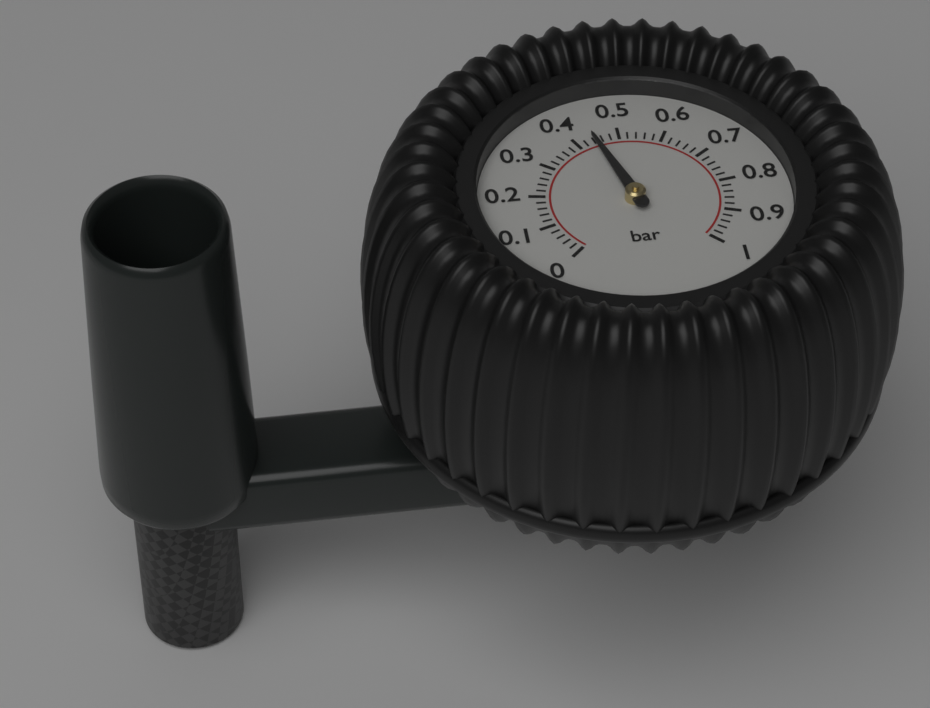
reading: 0.44 bar
